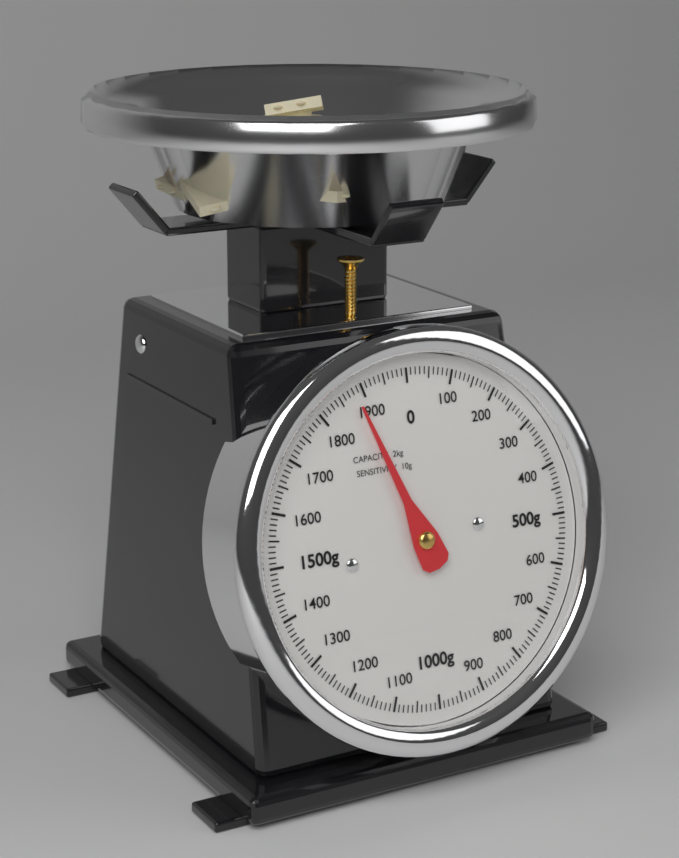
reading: 1880 g
